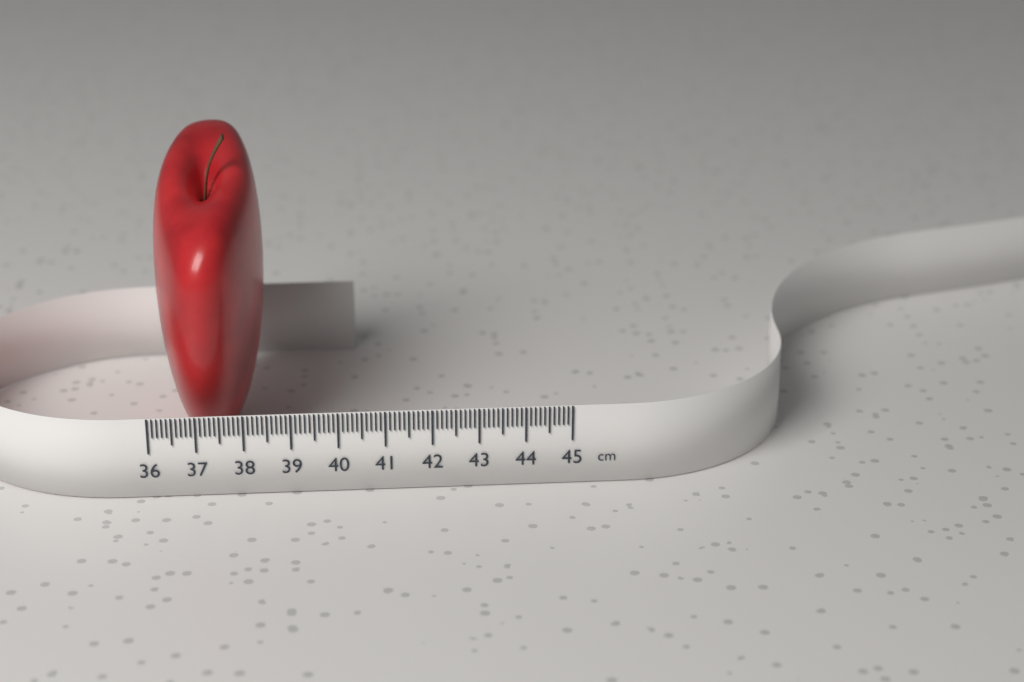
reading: 38.4 cm
